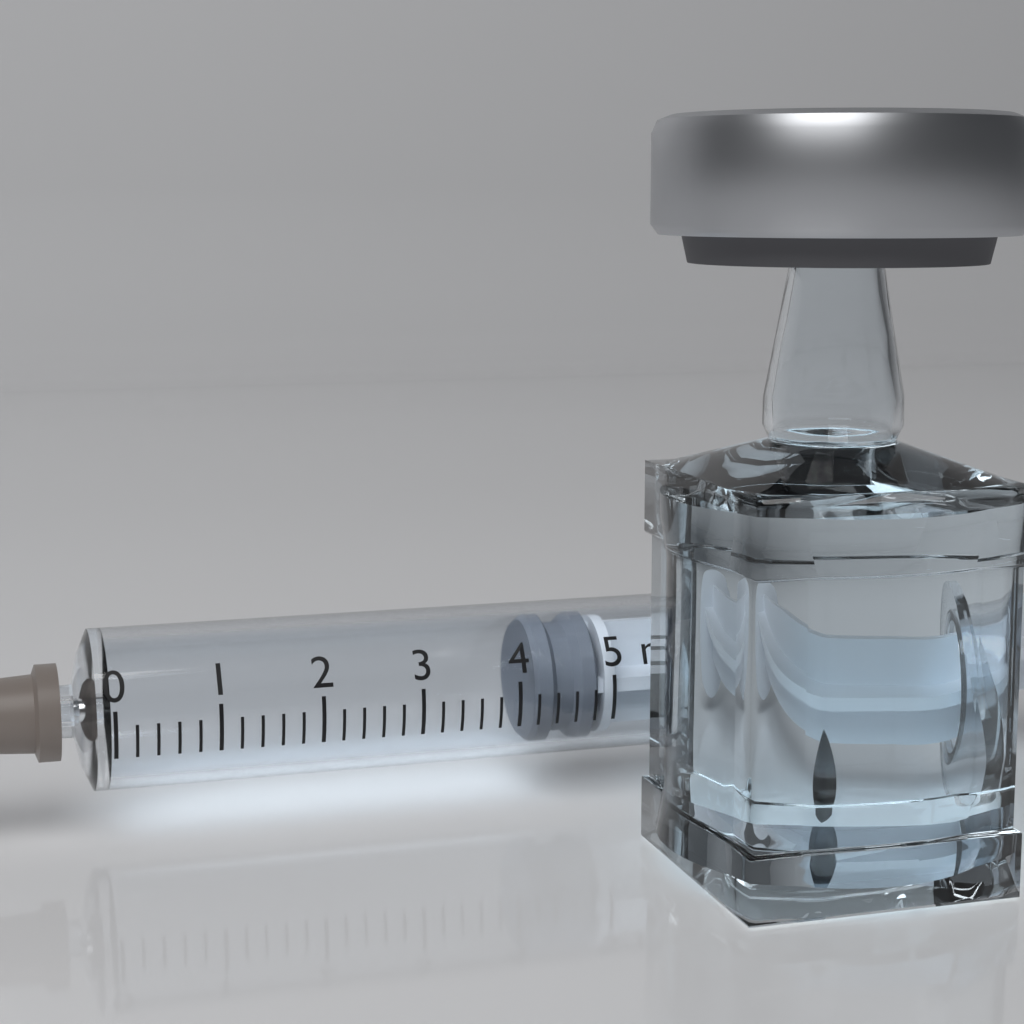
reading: 4.2 ml
